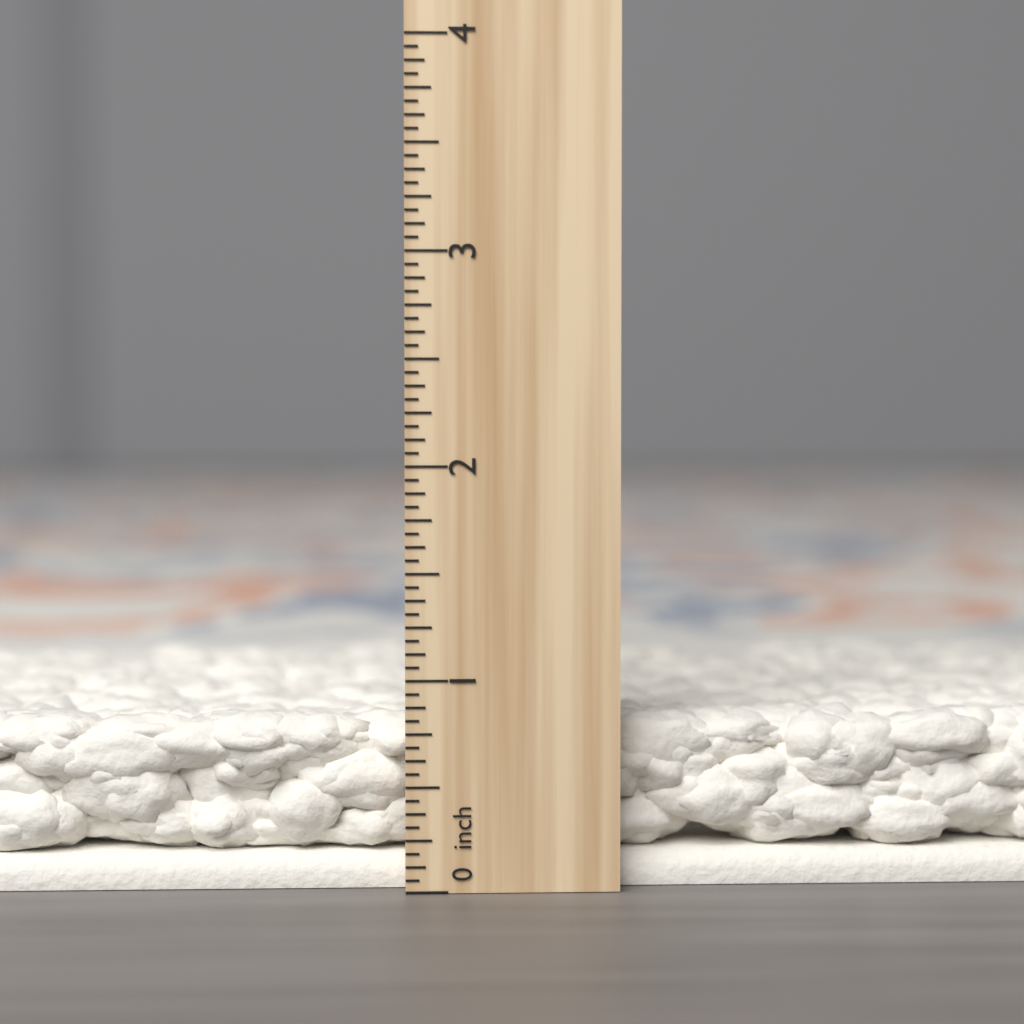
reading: 0.8125 inch
